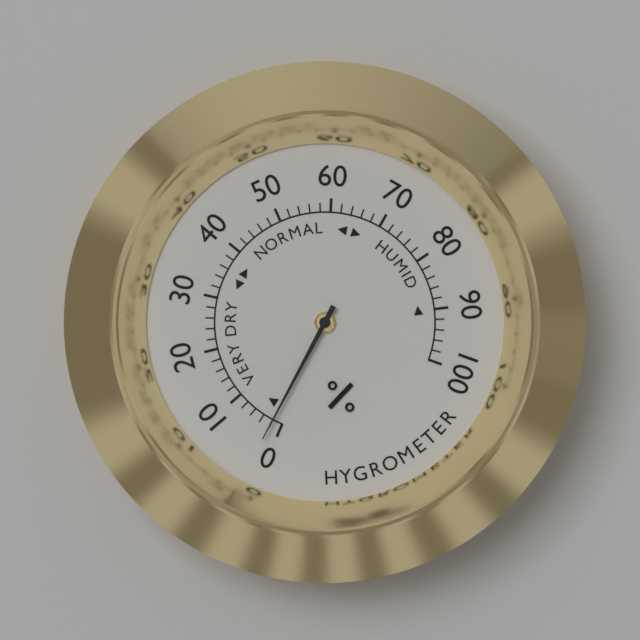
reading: 2 %
